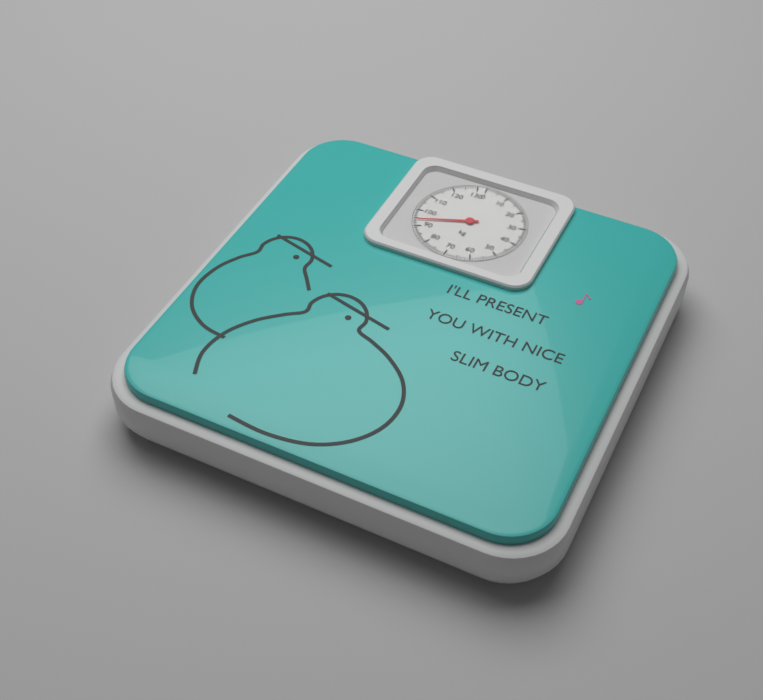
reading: 94 kg
